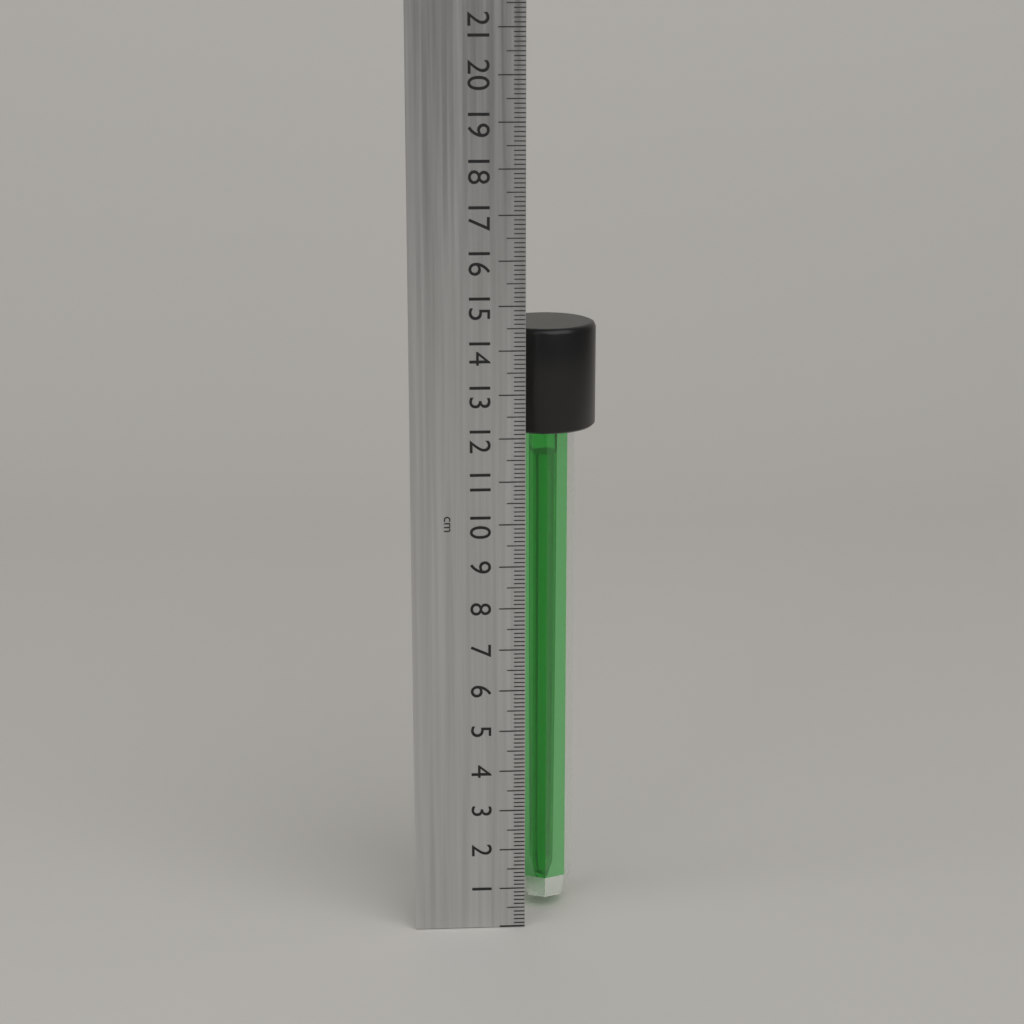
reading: 14.4 cm
